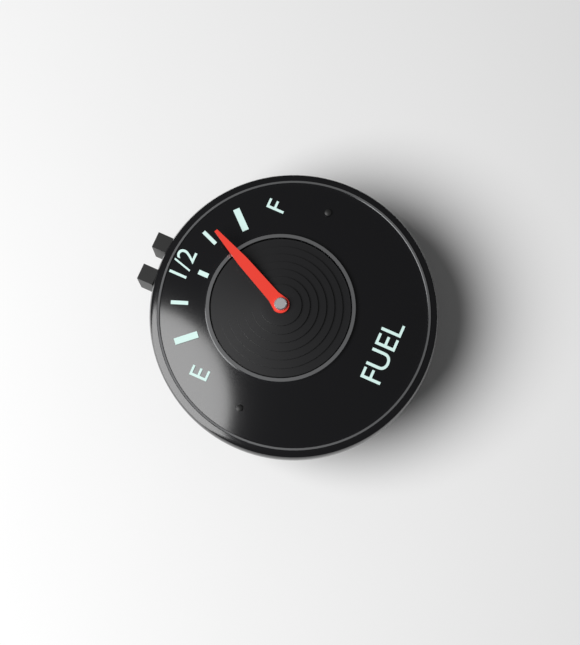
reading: 0.80 (no unit)
